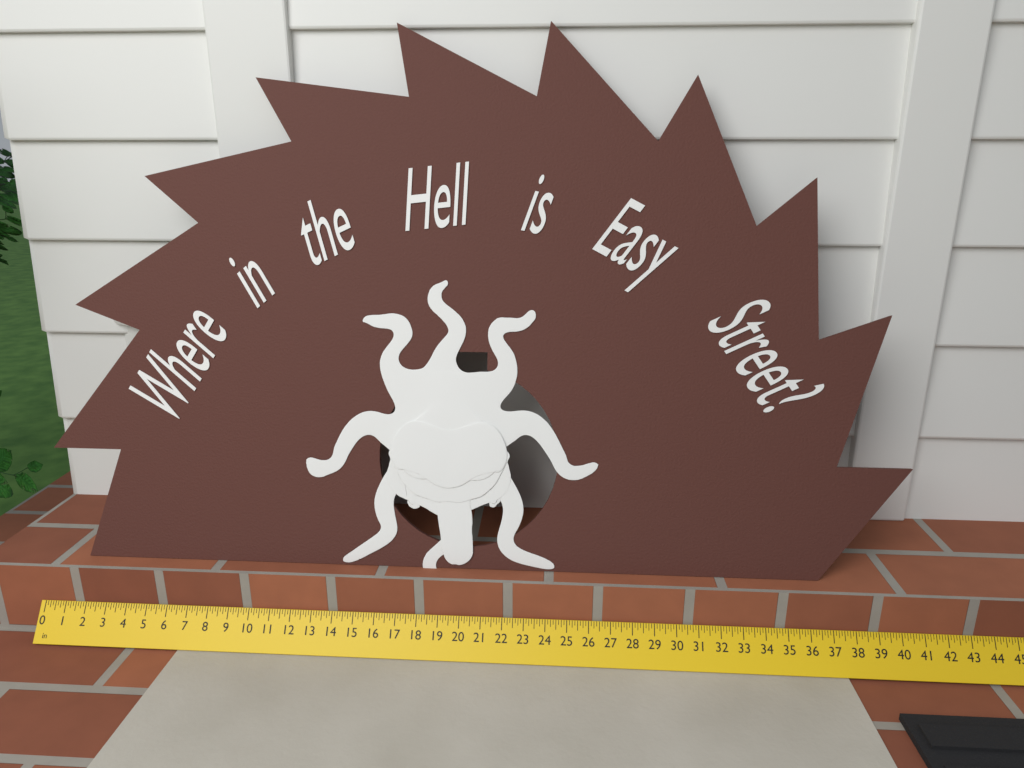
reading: 40.500 in
